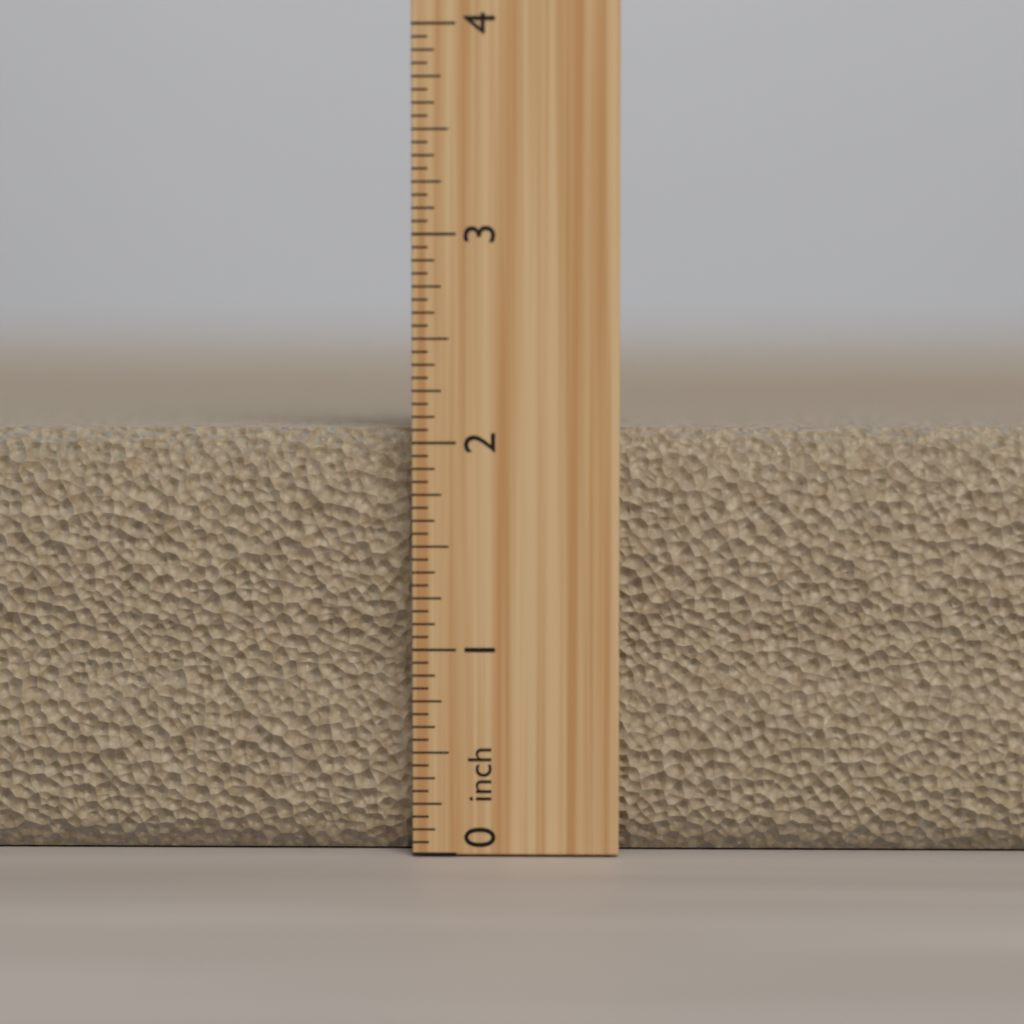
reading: 2.0625 inch
